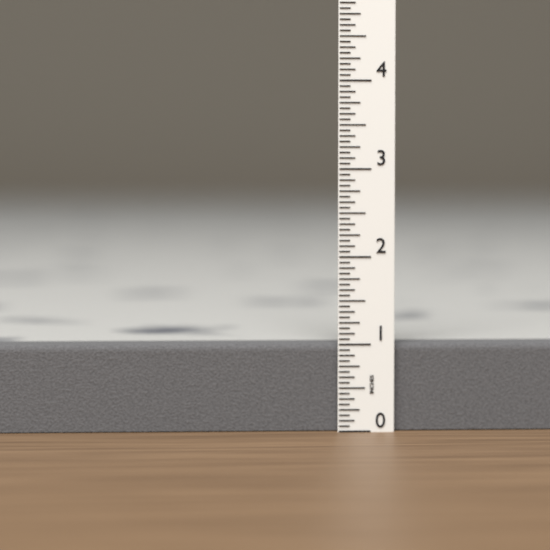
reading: 1.0000 in
